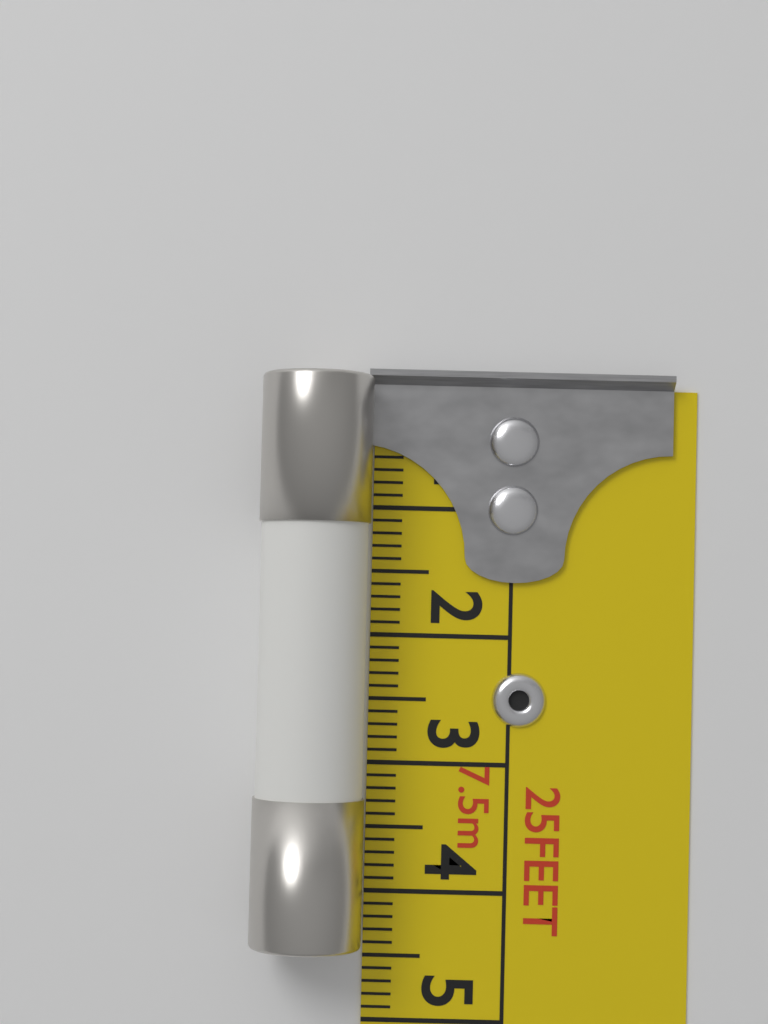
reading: 4.4 cm
